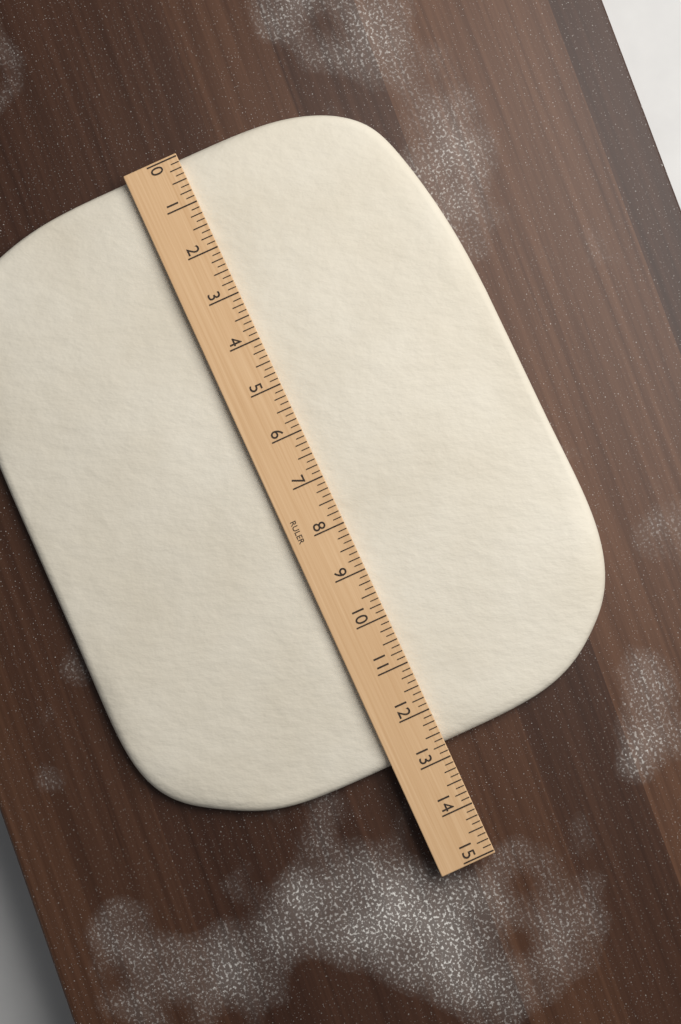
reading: 12.750 (no unit)
